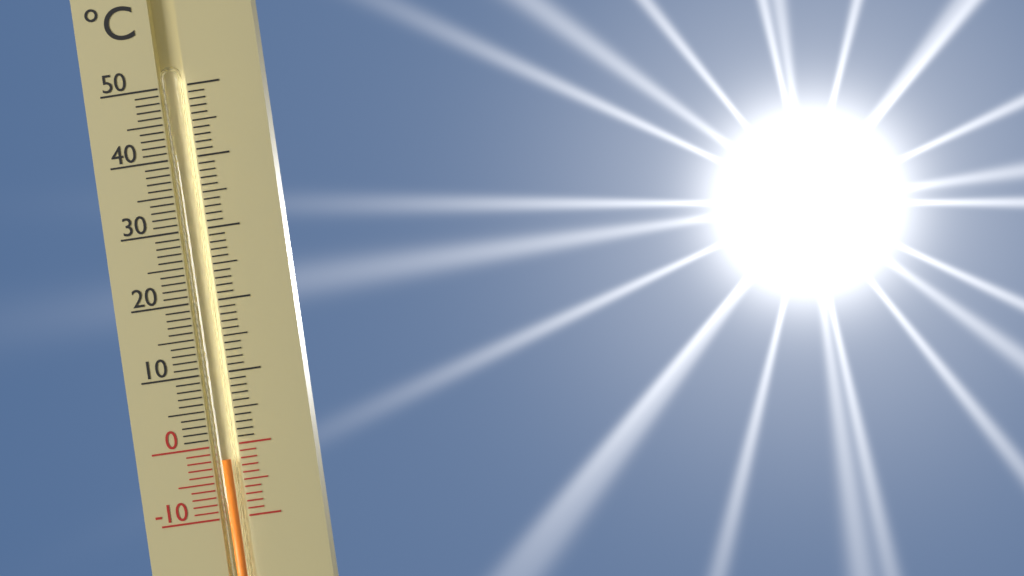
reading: -2 °C
